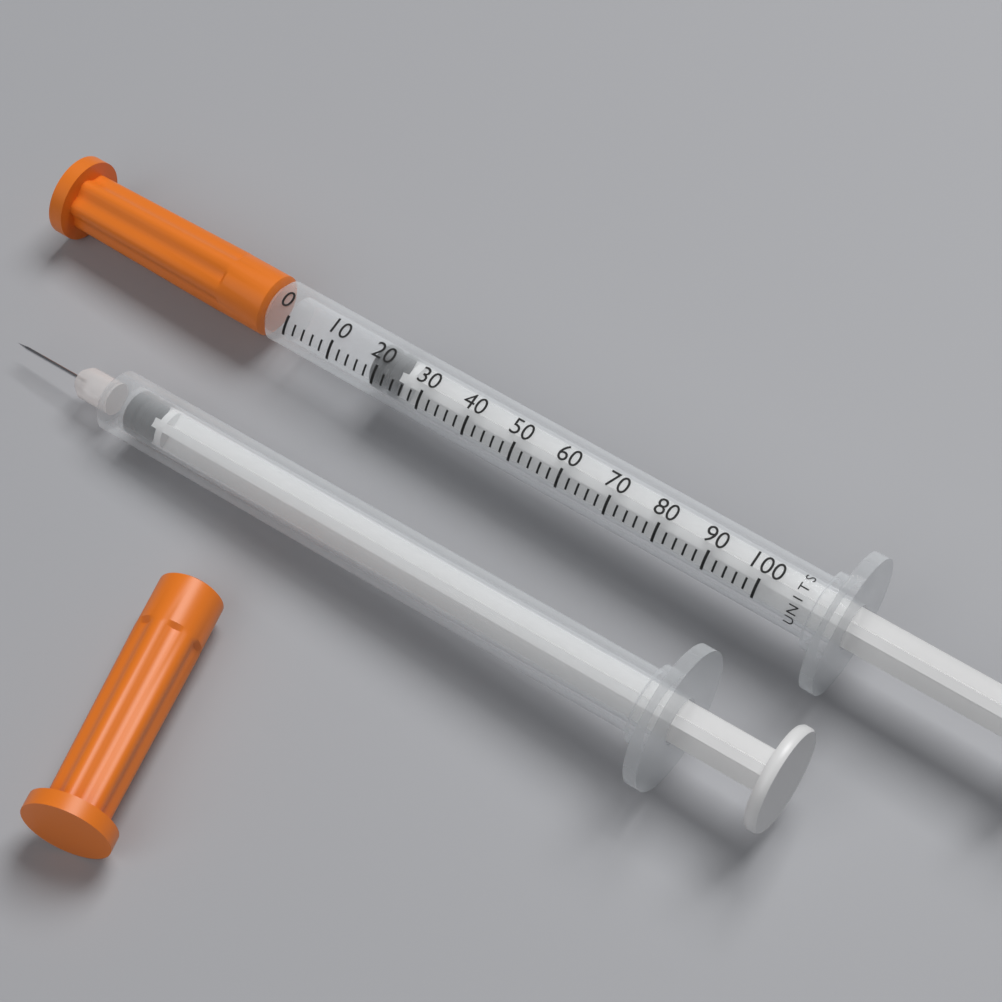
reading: 18 units
